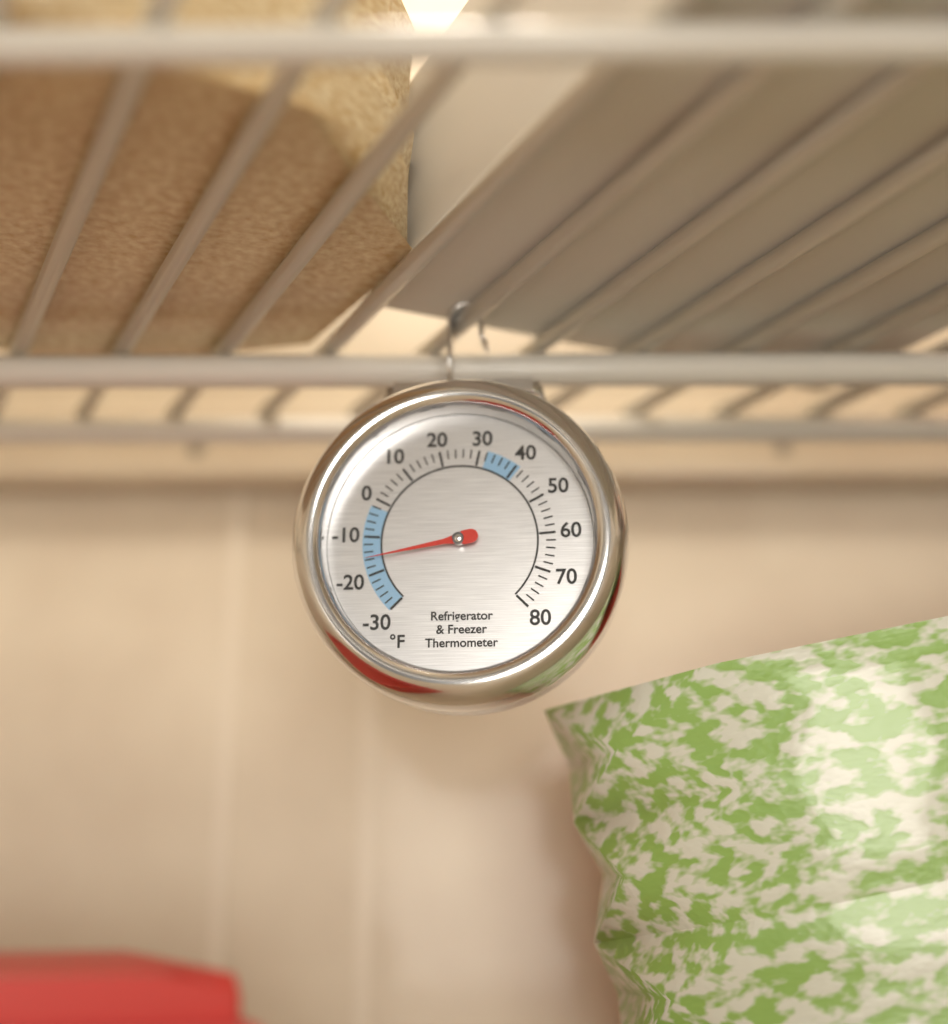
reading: -16 °F
